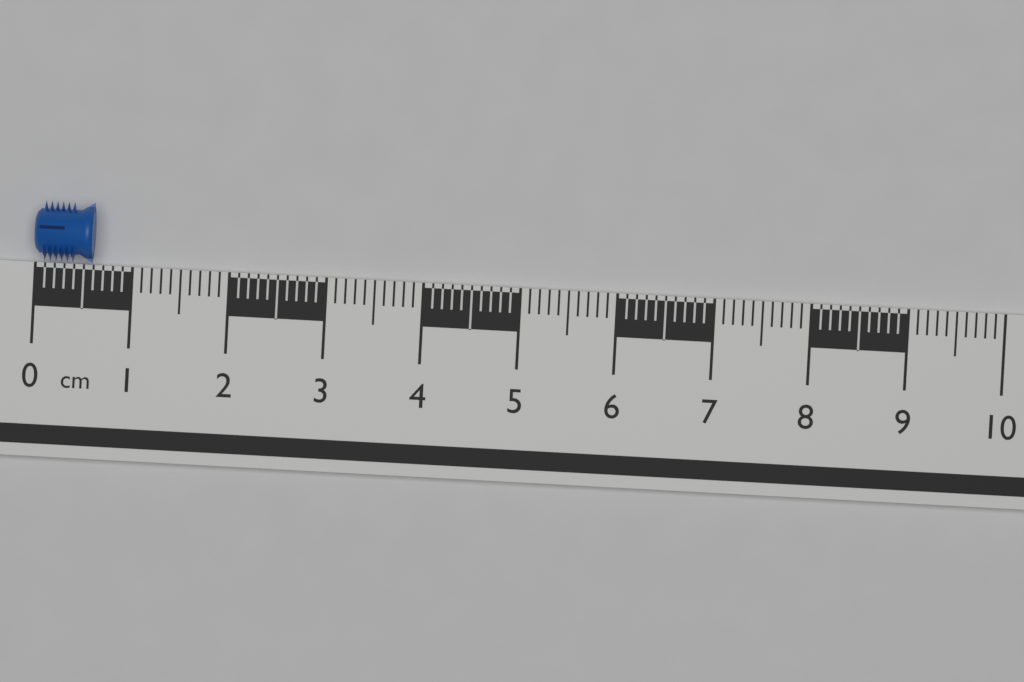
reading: 0.6 cm
